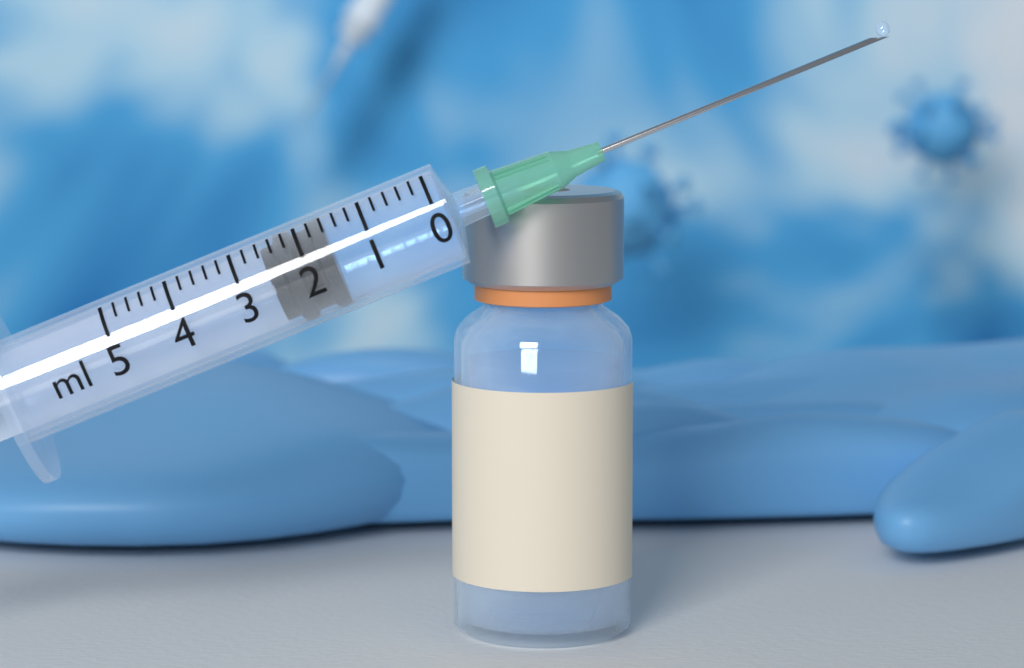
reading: 1.6 ml
